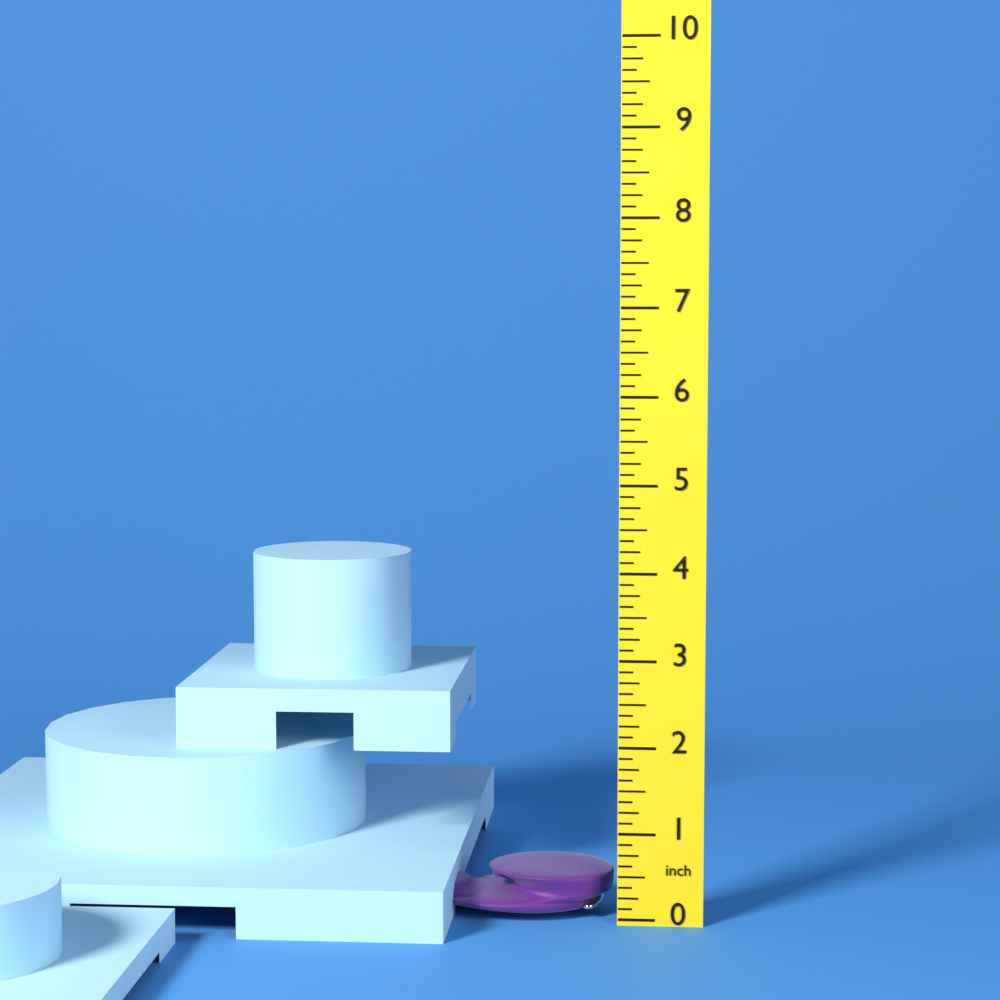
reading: 0.500 inch
